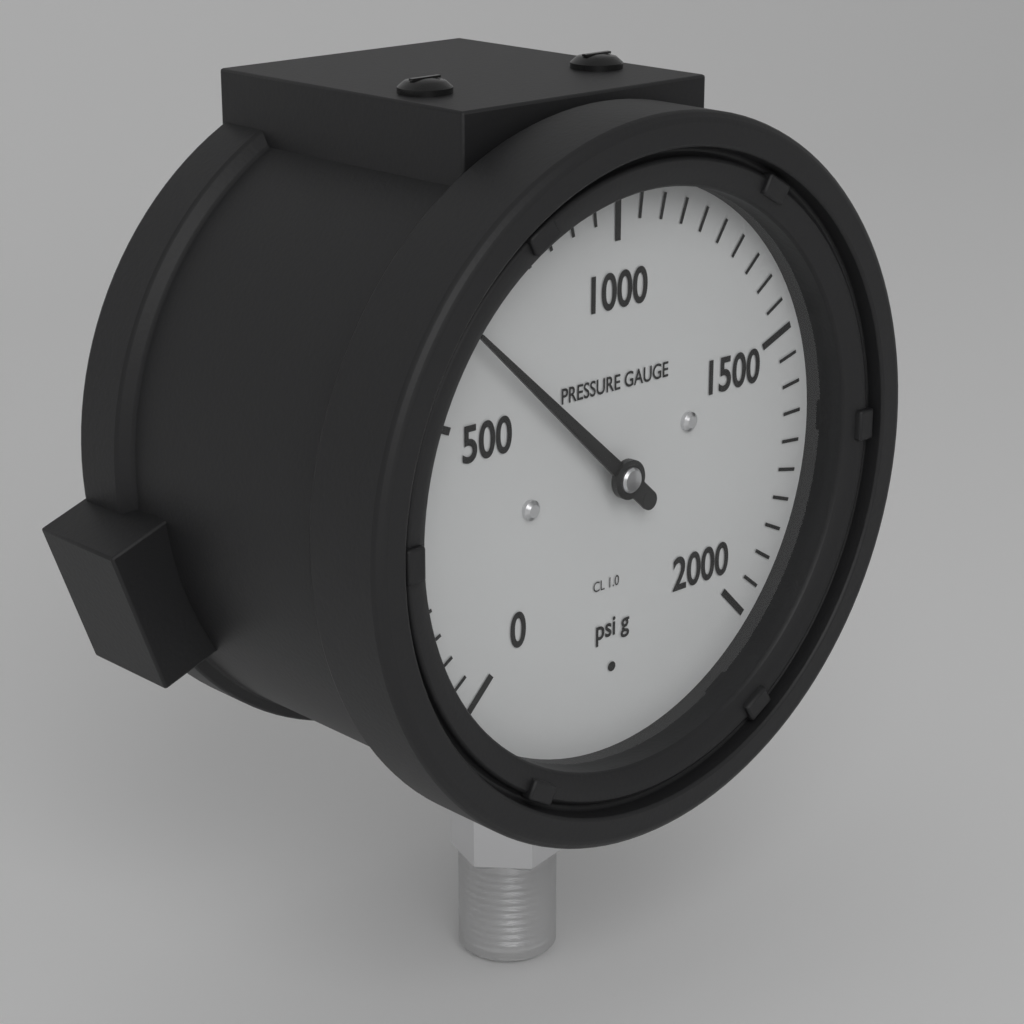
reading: 650 psi
